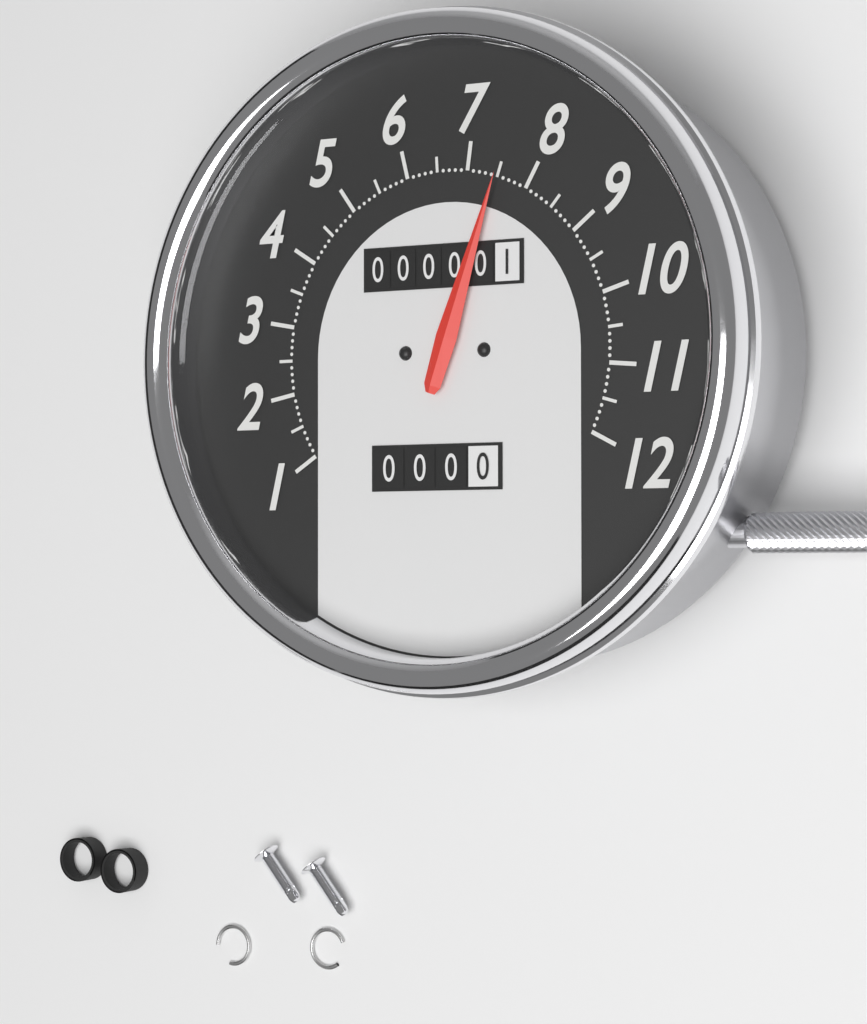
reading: 7.5 (no unit)
